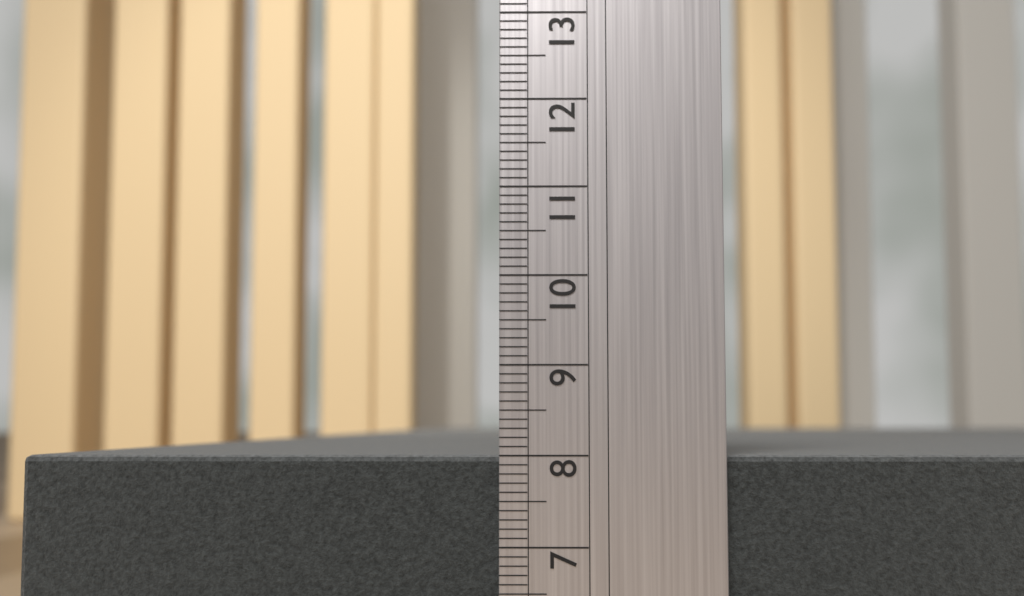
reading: 8.0 (no unit)
